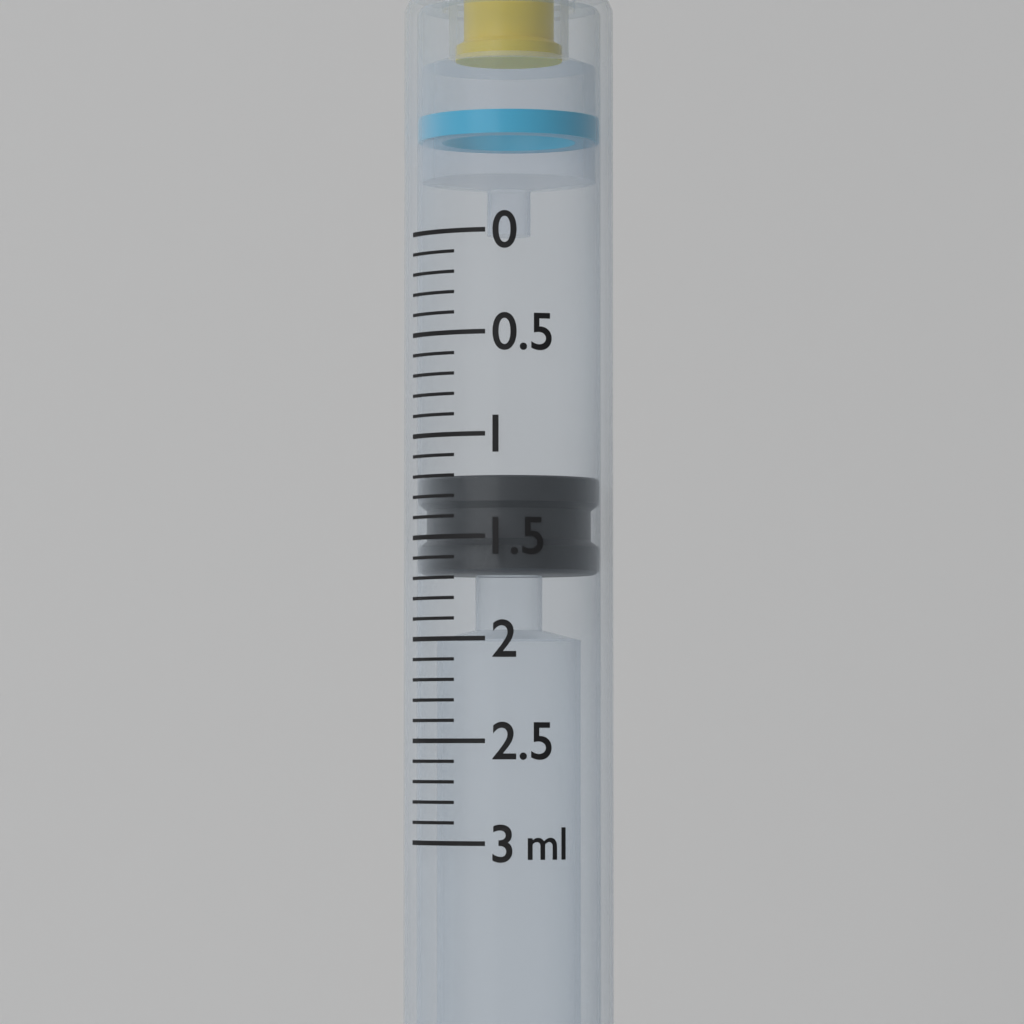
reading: 1.2 ml
